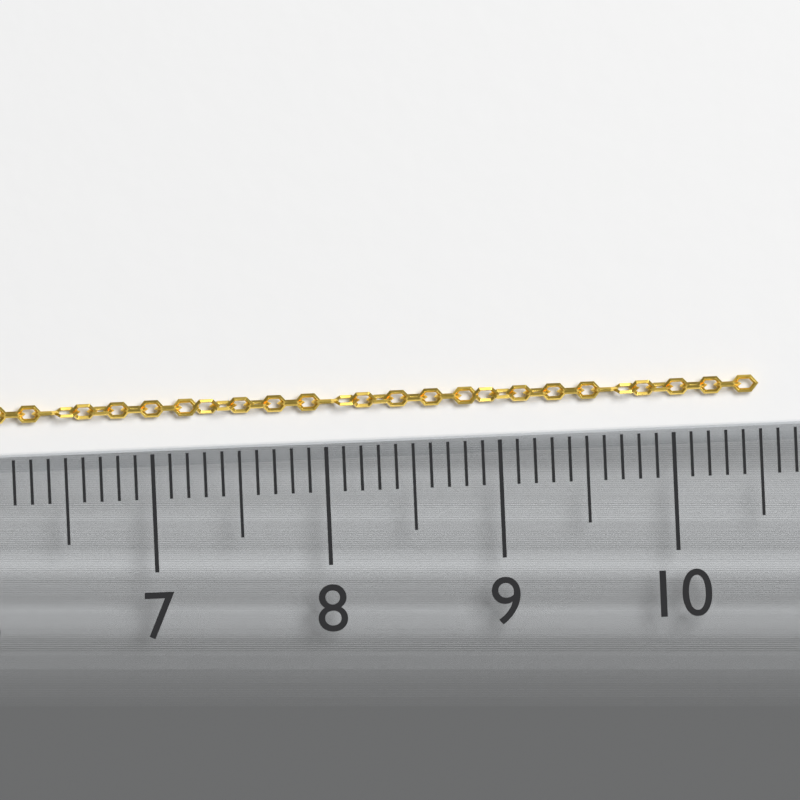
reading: 10.5 (no unit)
